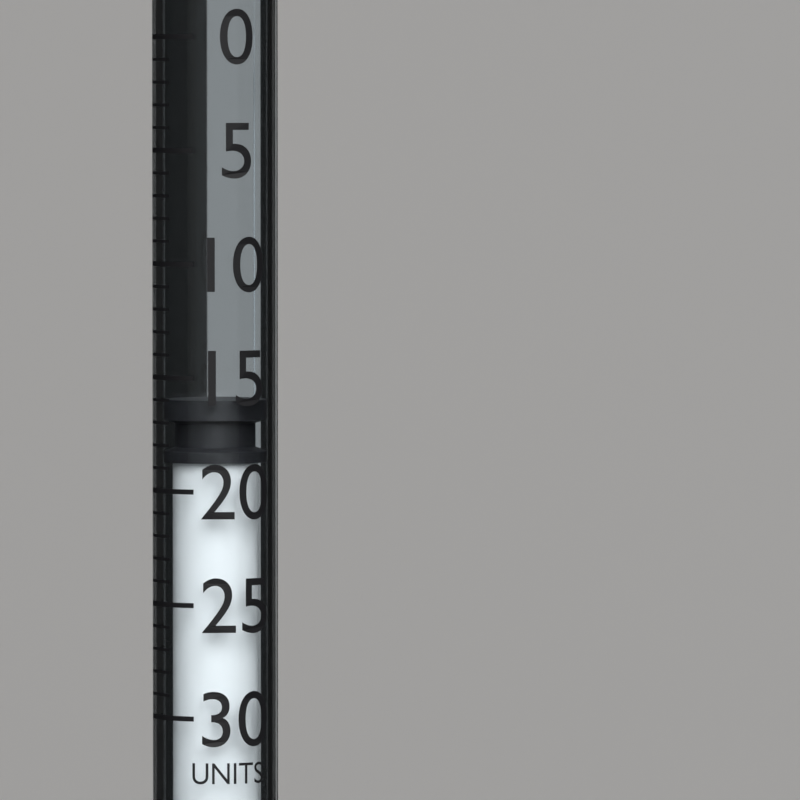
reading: 16 units
